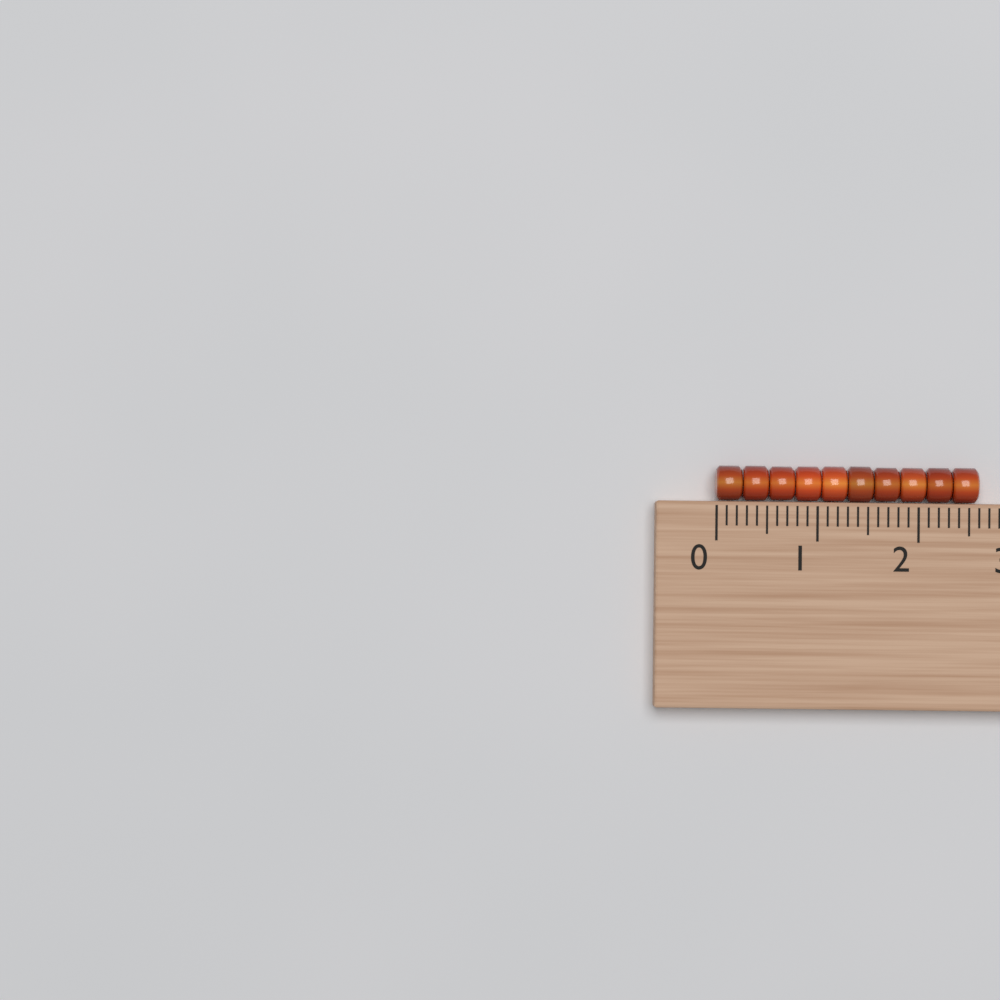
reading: 2.6 (no unit)
